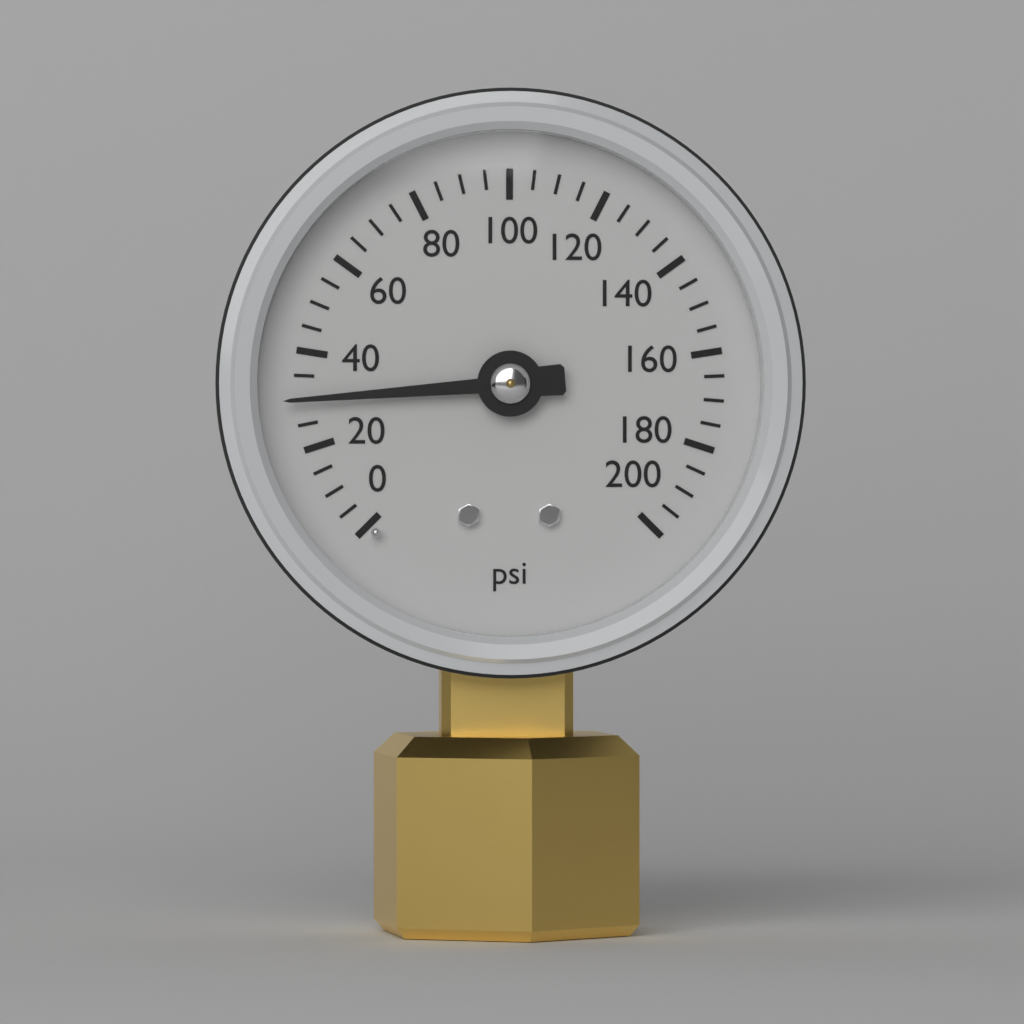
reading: 30 psi
